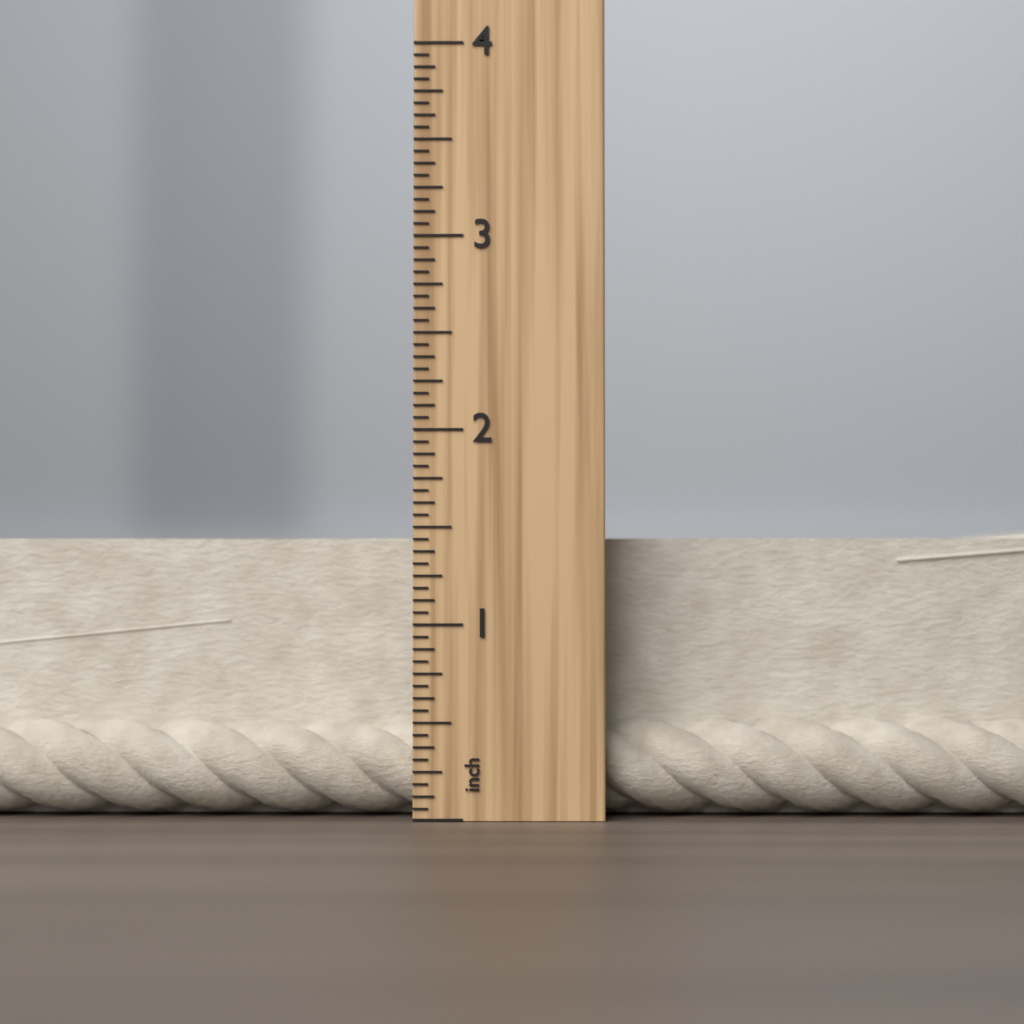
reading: 1.5625 inch
